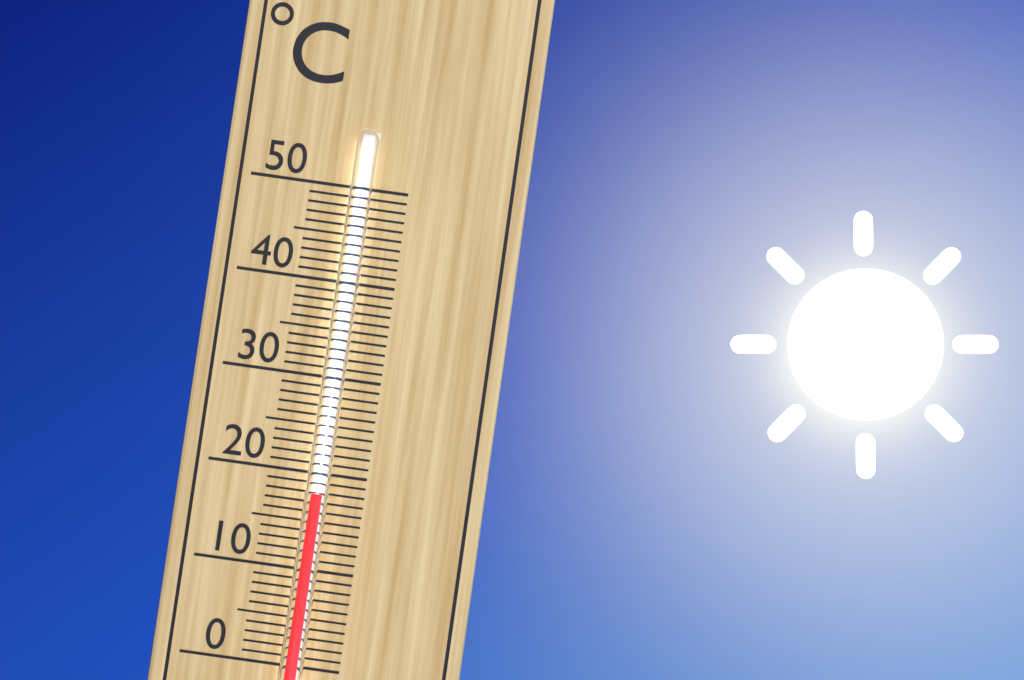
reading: 18 °C
